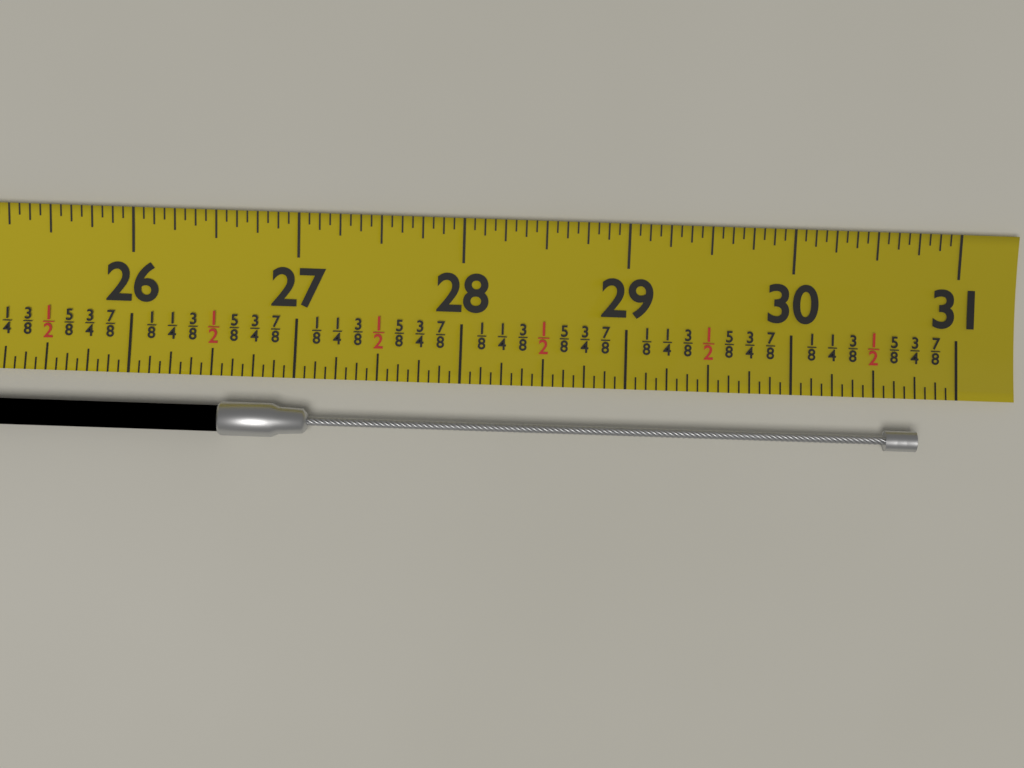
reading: 30.7500 (no unit)
